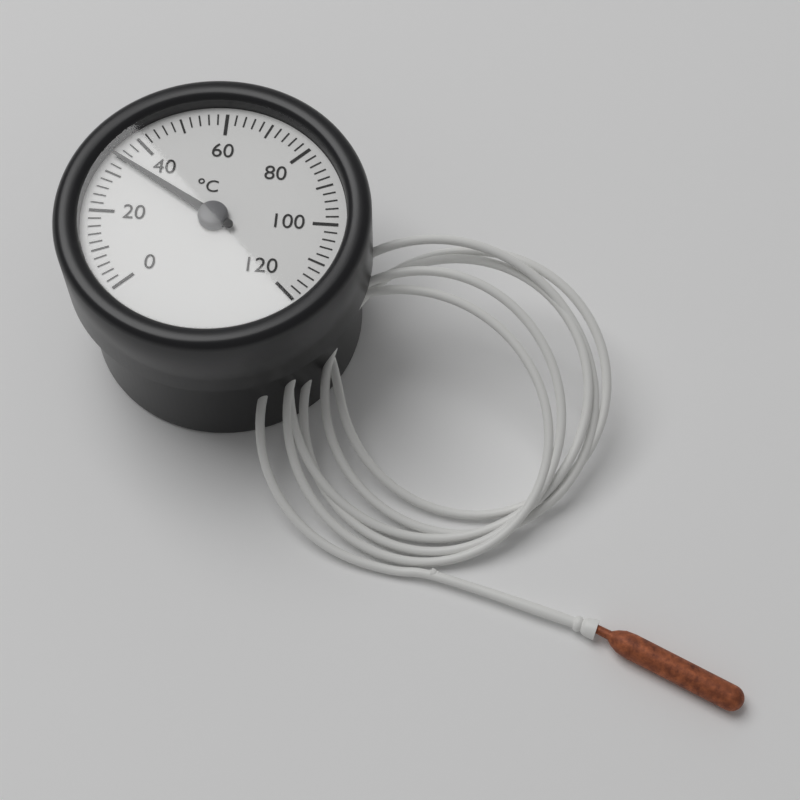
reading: 34 °C
